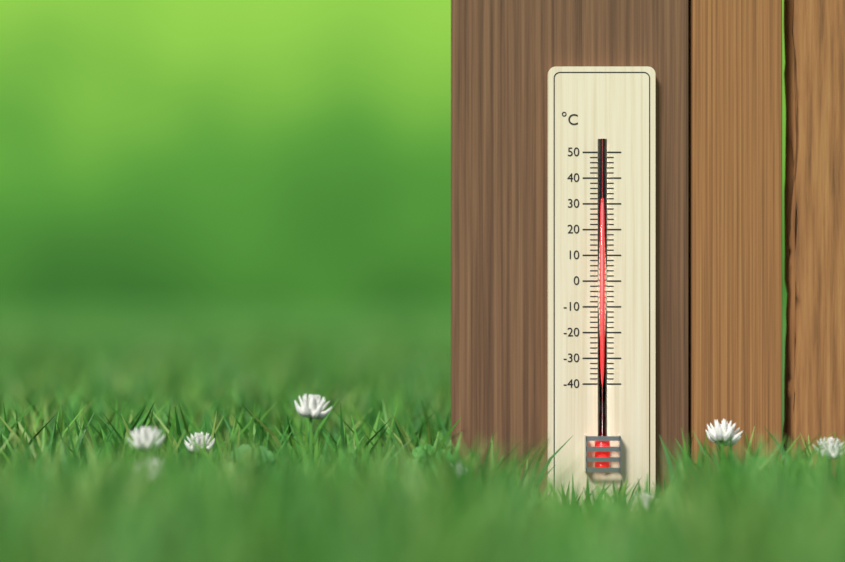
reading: 30 °C
